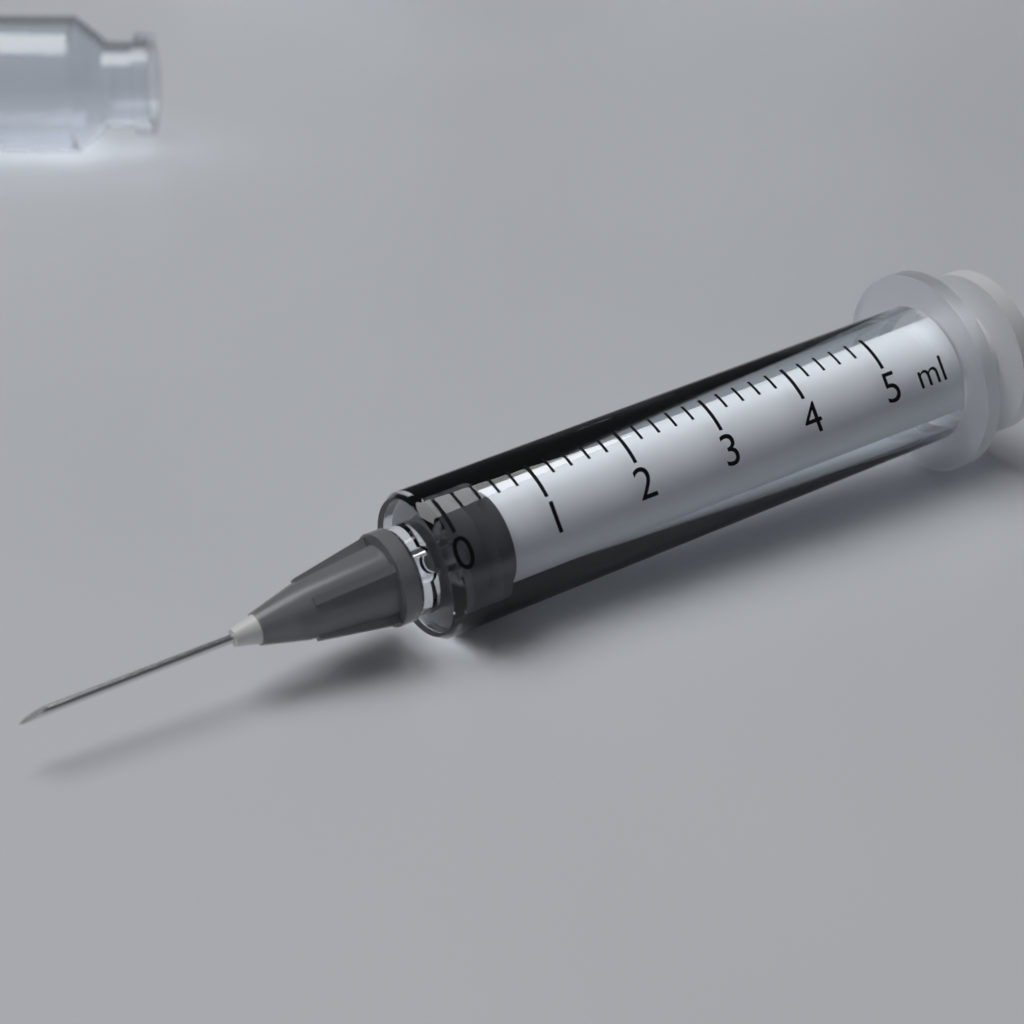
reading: 0.0 ml
